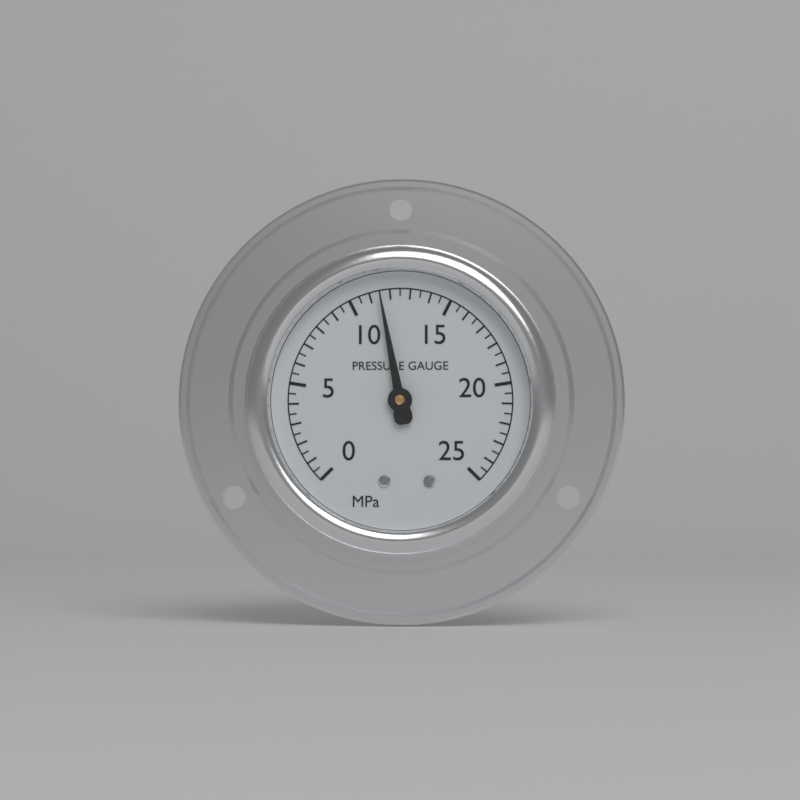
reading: 11.5 MPa
